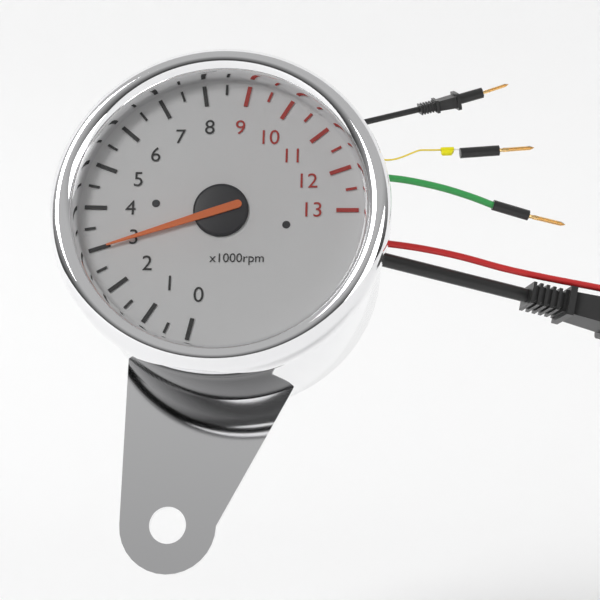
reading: 3.0 x1000rpm
